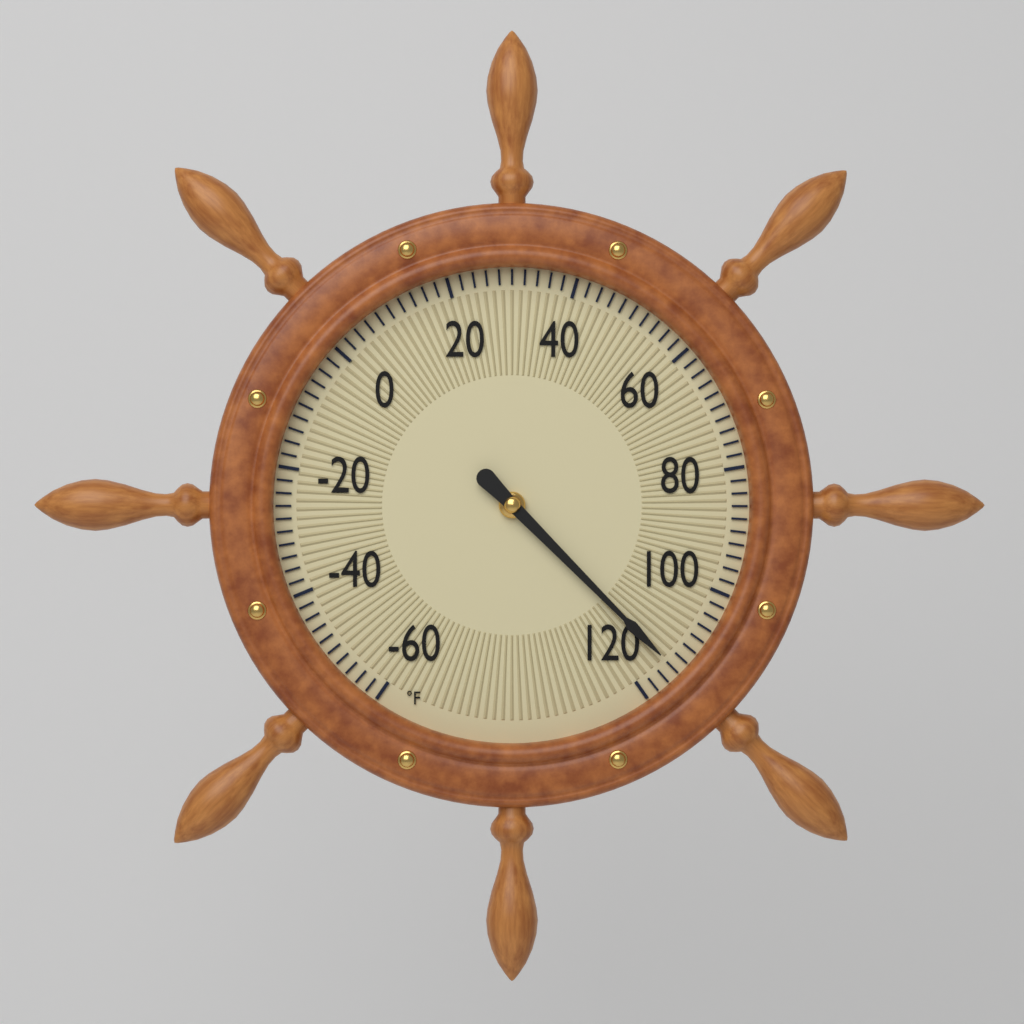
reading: 114 °F
